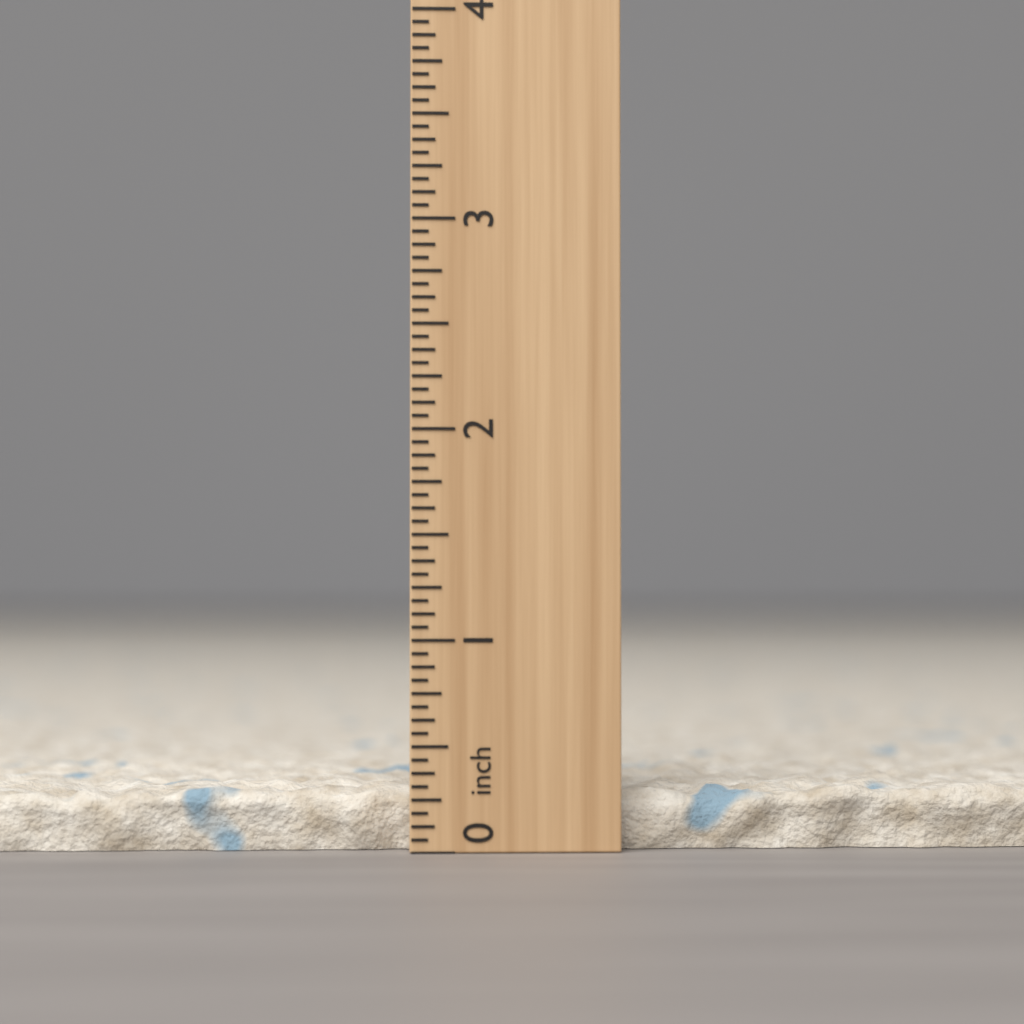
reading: 0.3125 inch
